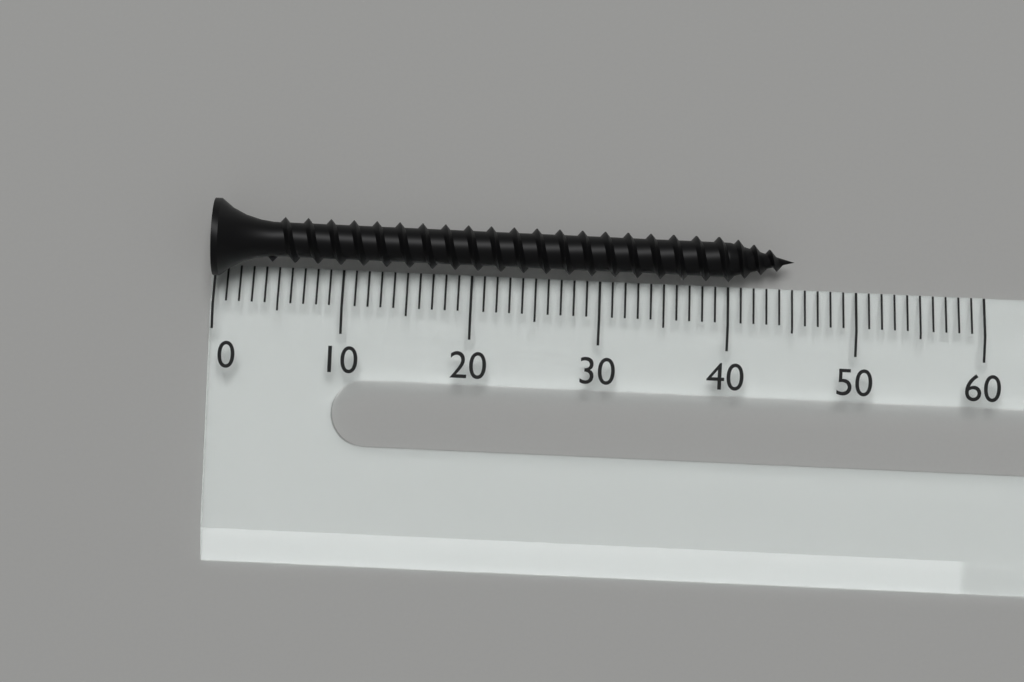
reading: 45 (no unit)
